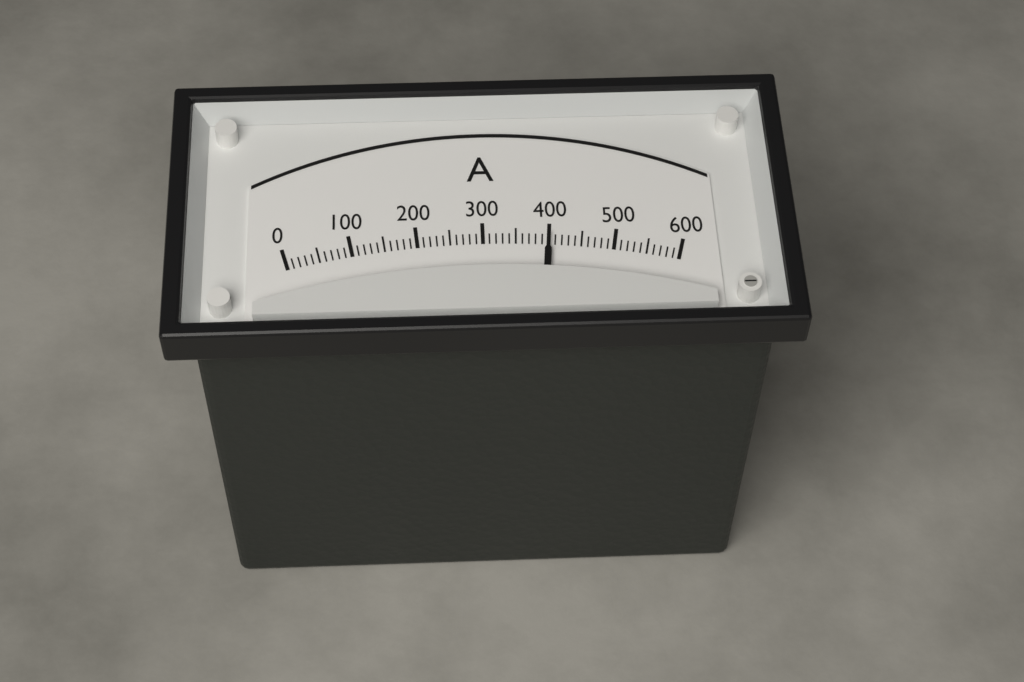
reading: 400 A
